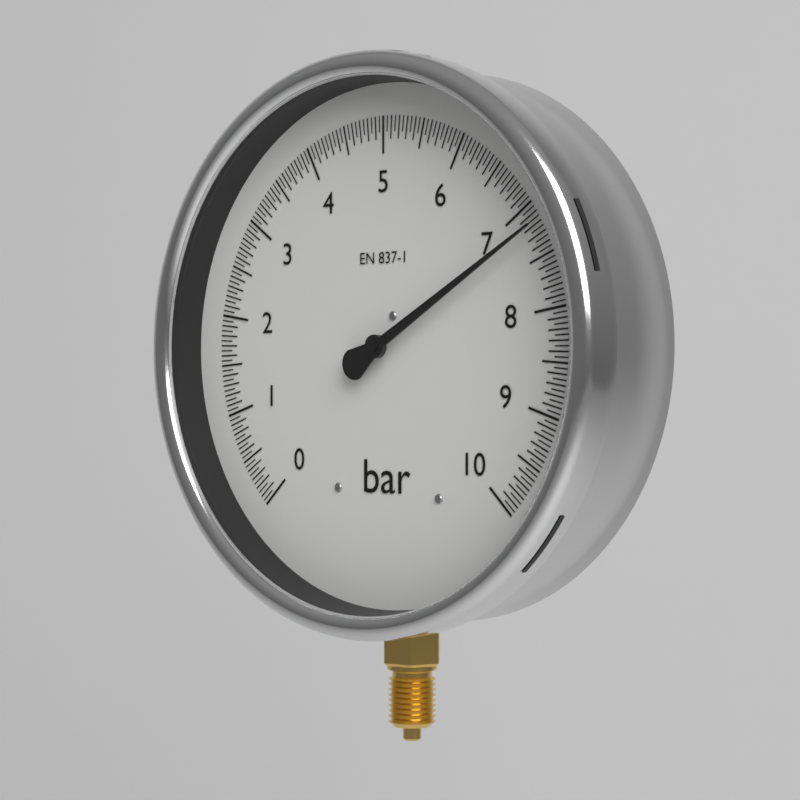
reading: 7.20 bar
